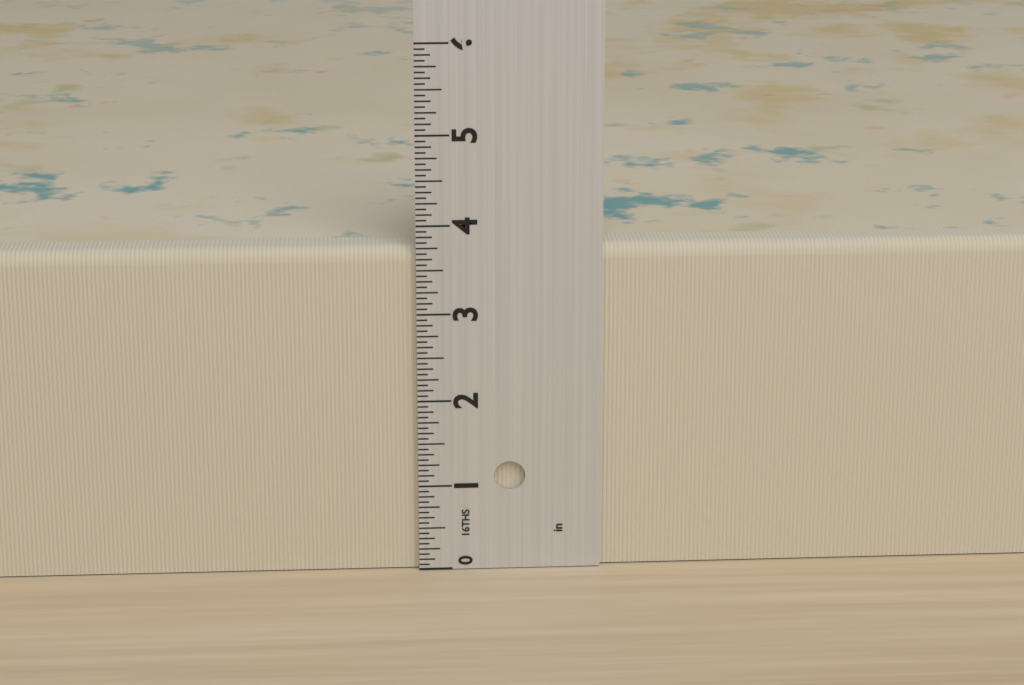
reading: 3.7500 in
